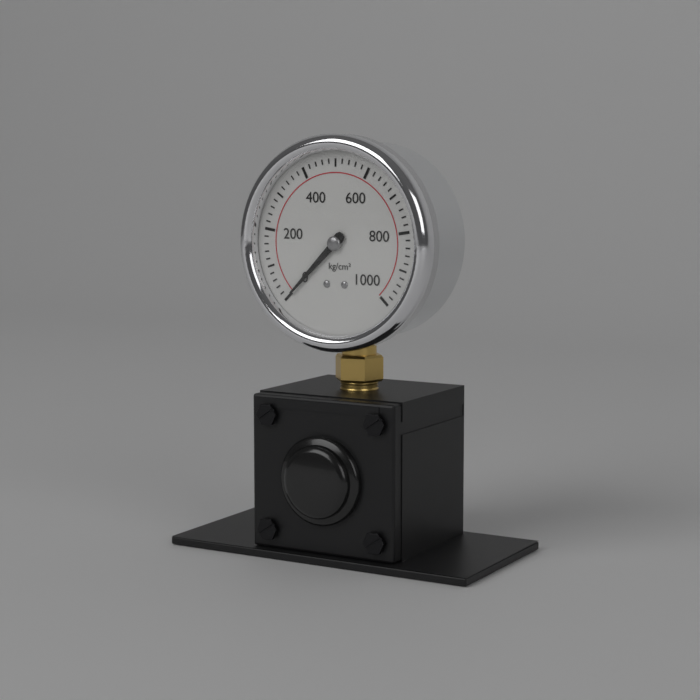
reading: 0 kg/cm²
